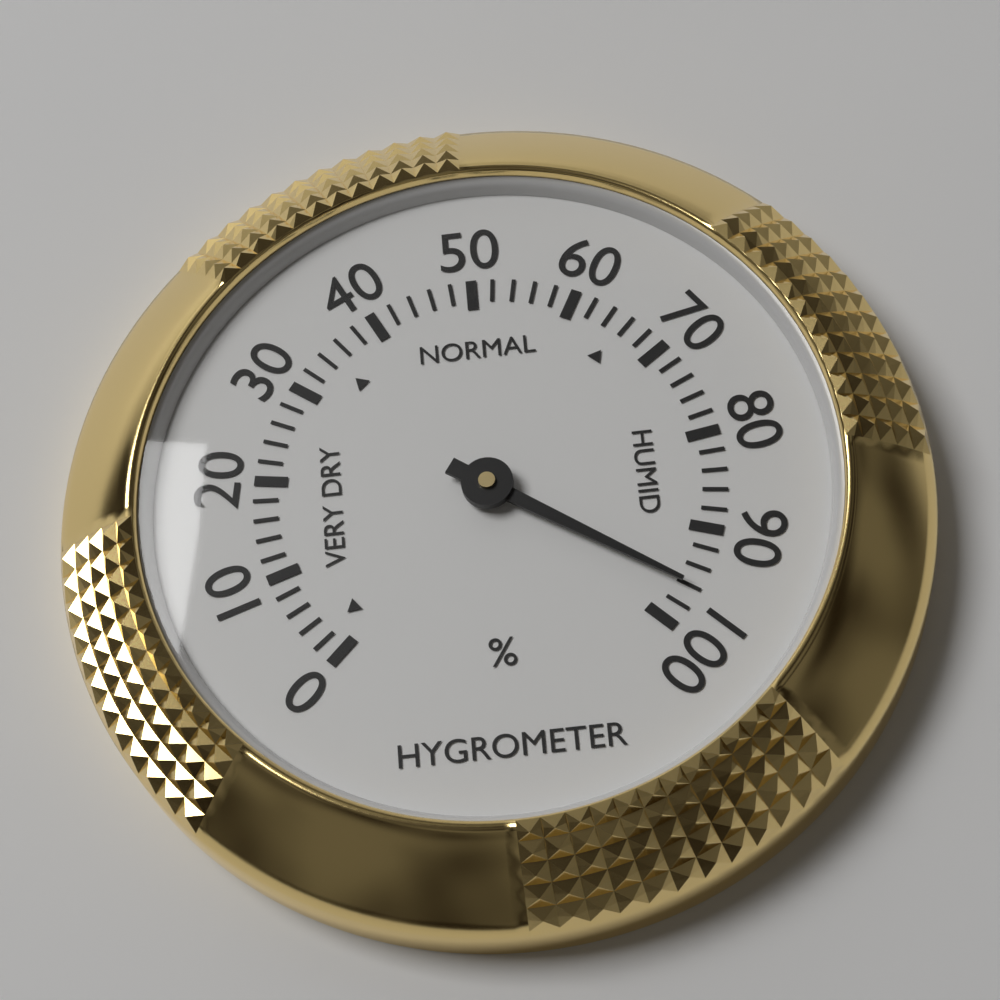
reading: 96 %
